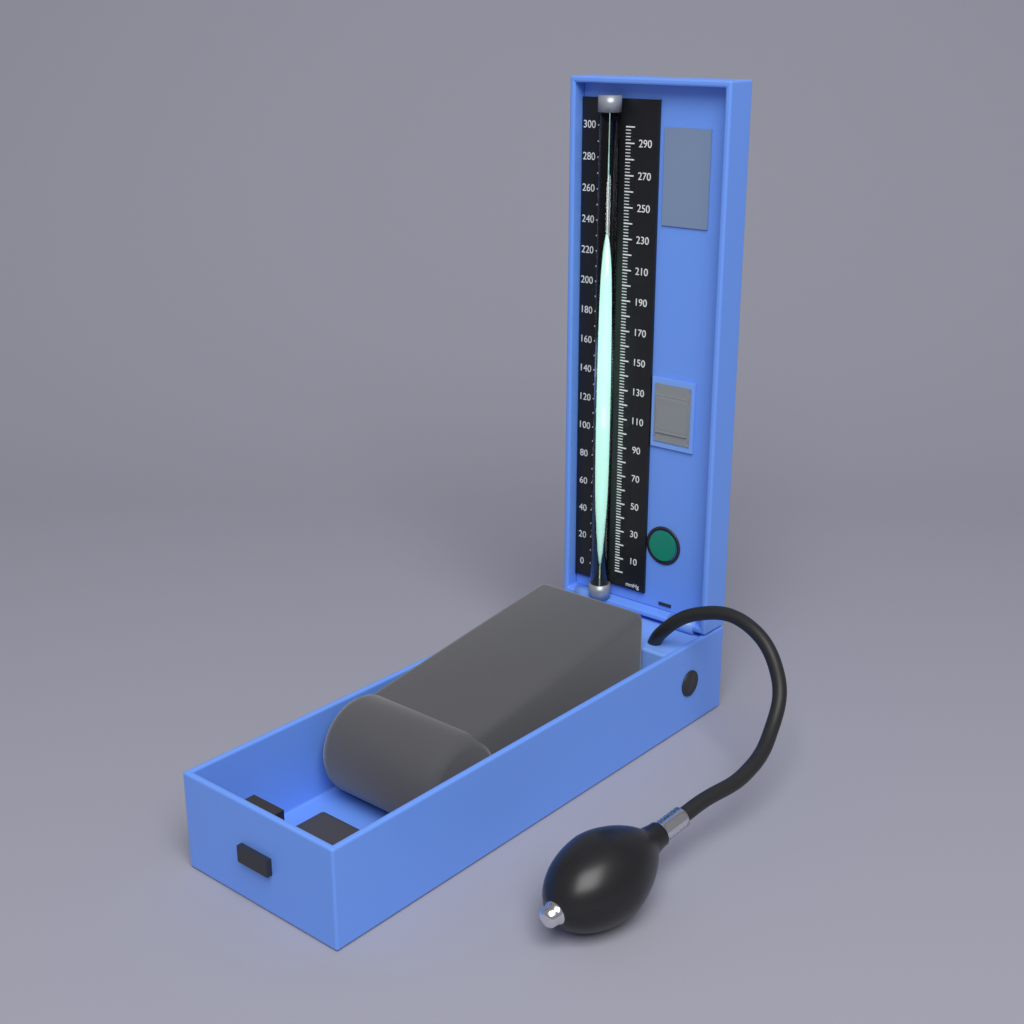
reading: 252 mmHg
